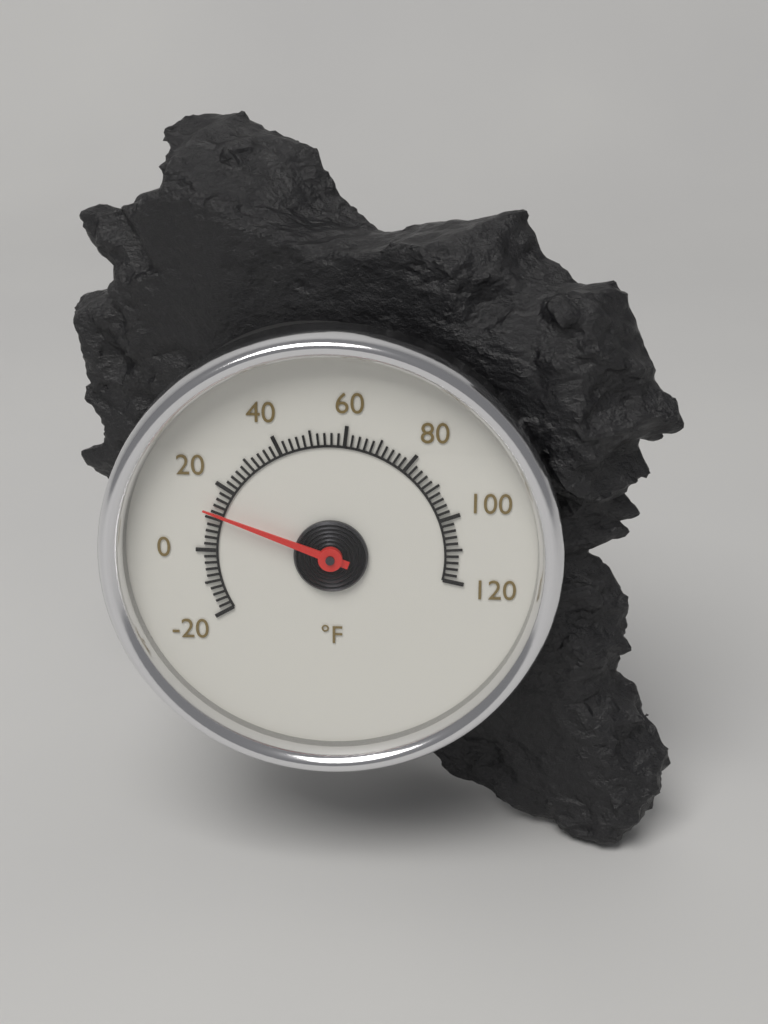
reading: 12 °F
